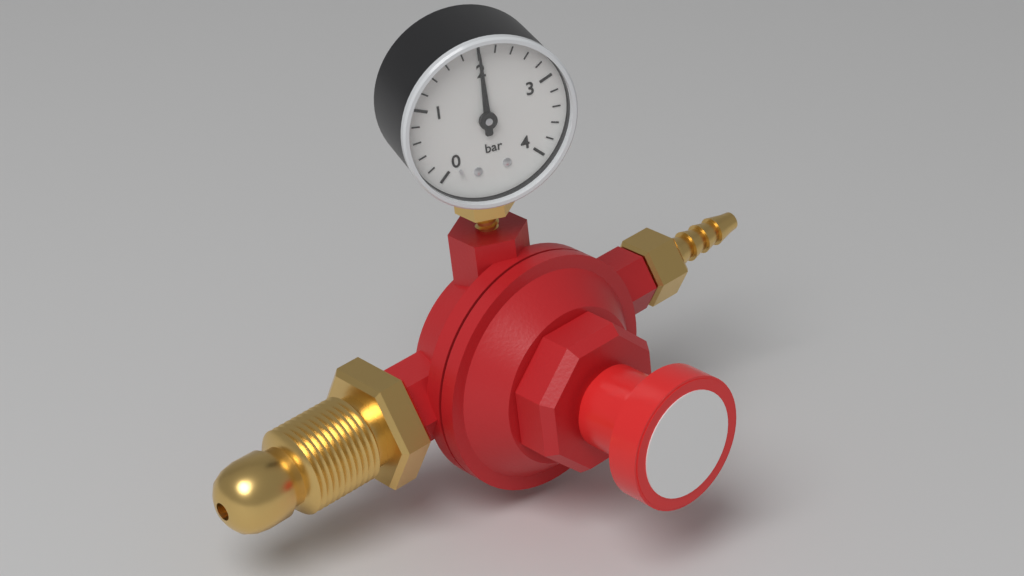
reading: 2.0 bar
